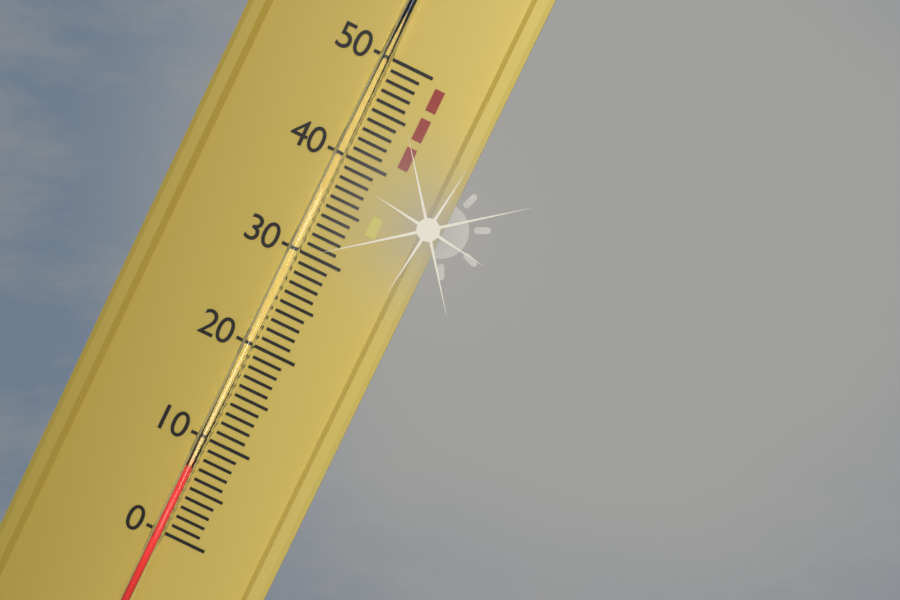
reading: 7 (no unit)
